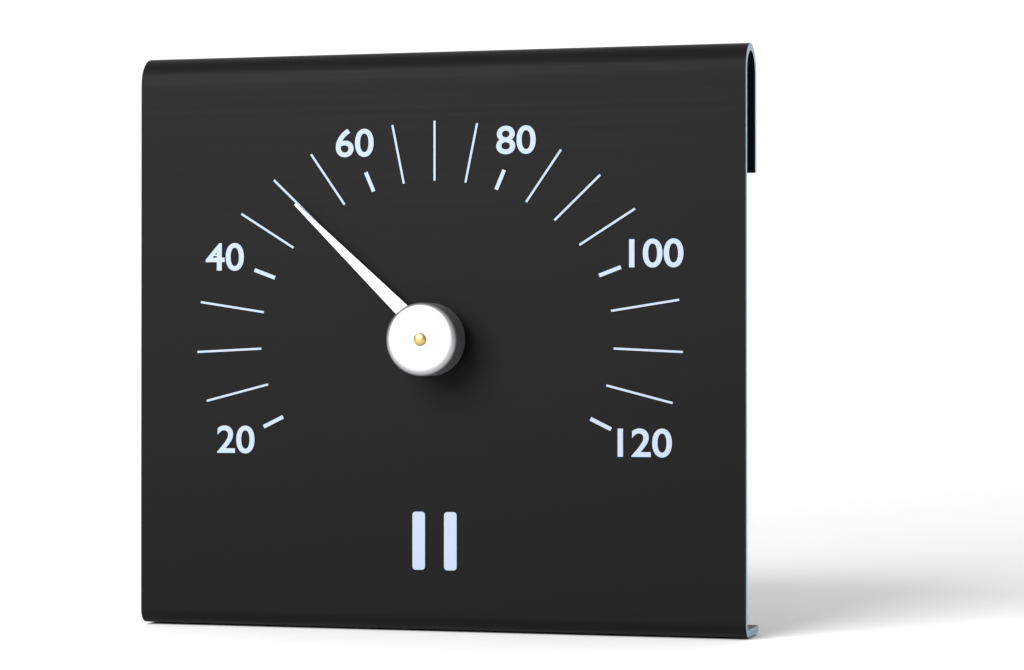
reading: 50 (no unit)
